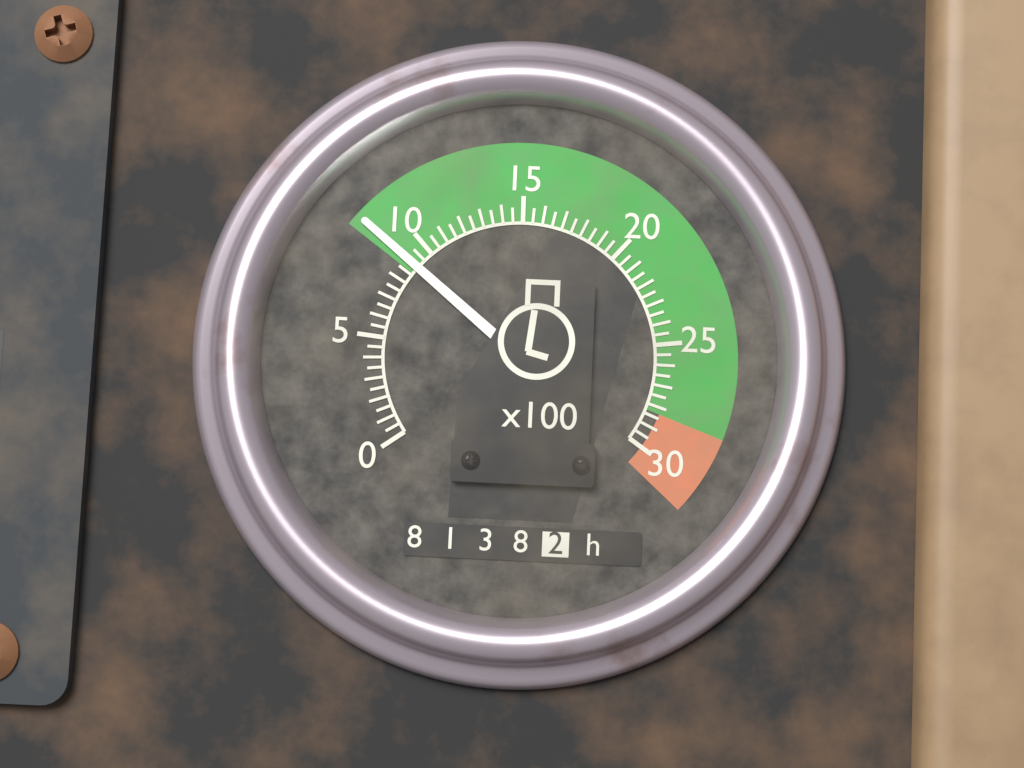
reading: 9.0 x100 rpm
